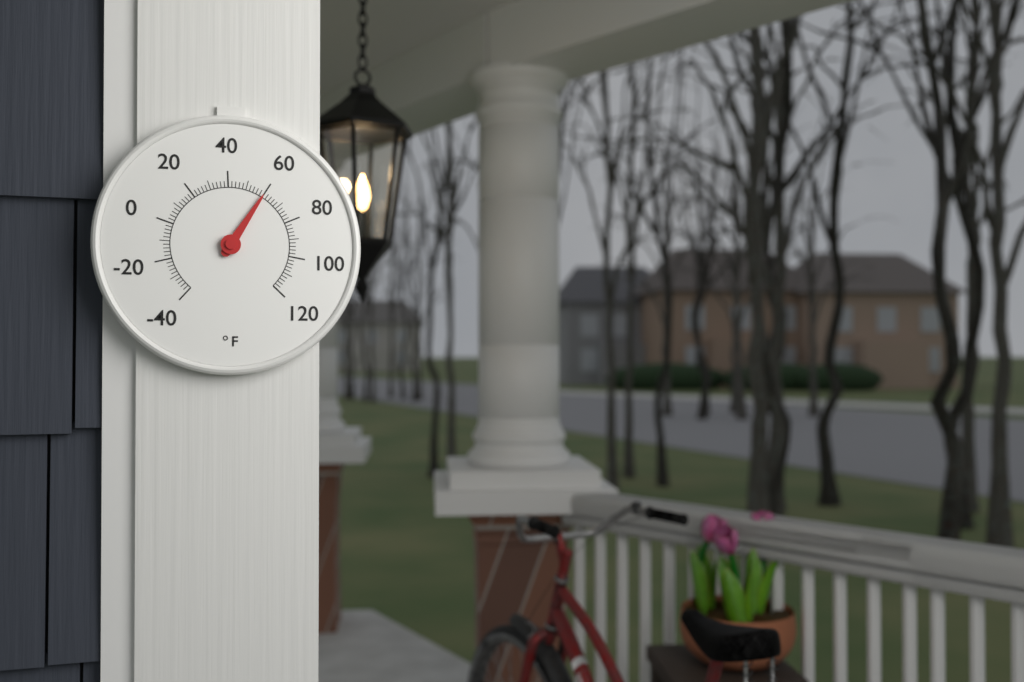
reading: 60 °F
